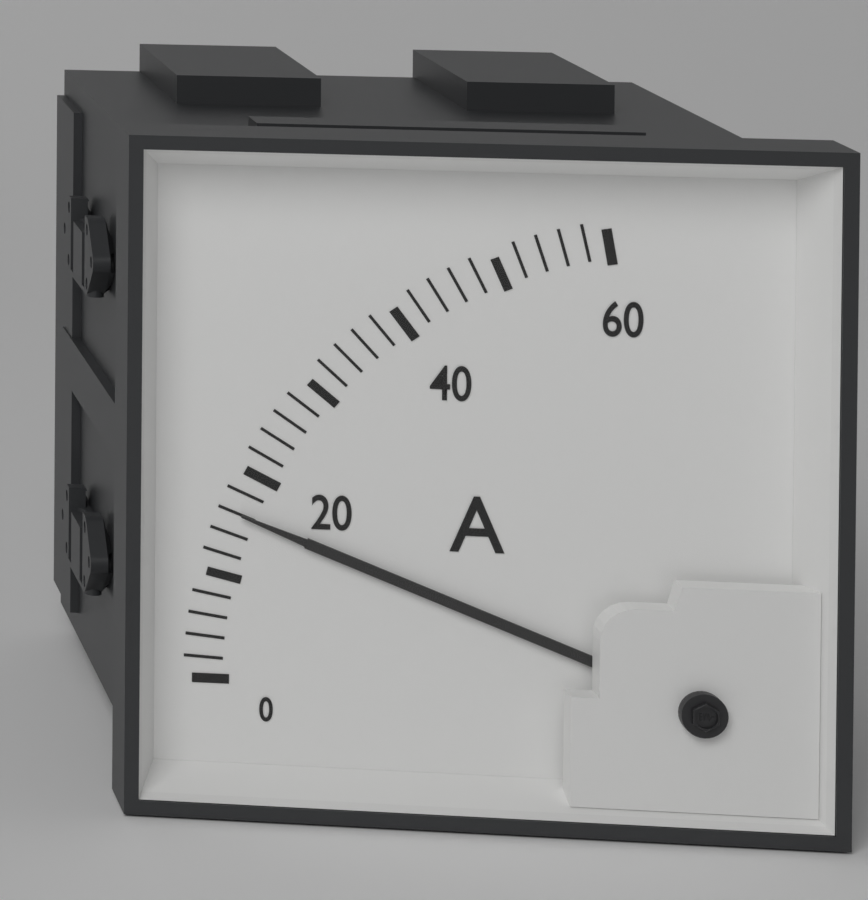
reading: 16 A
